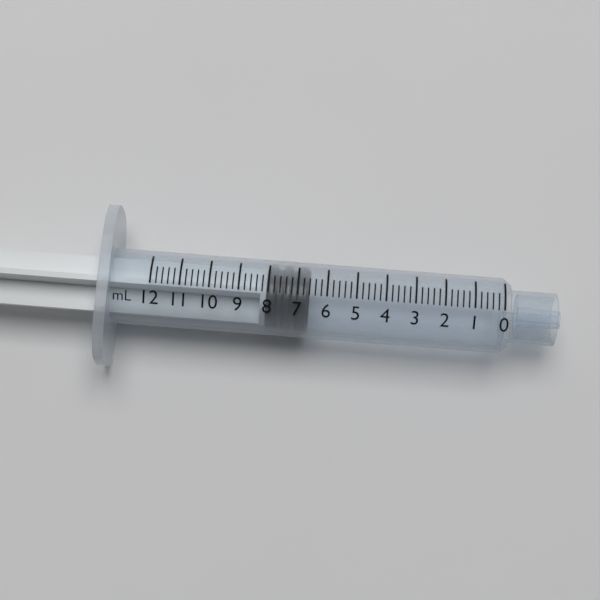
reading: 6.6 mL
